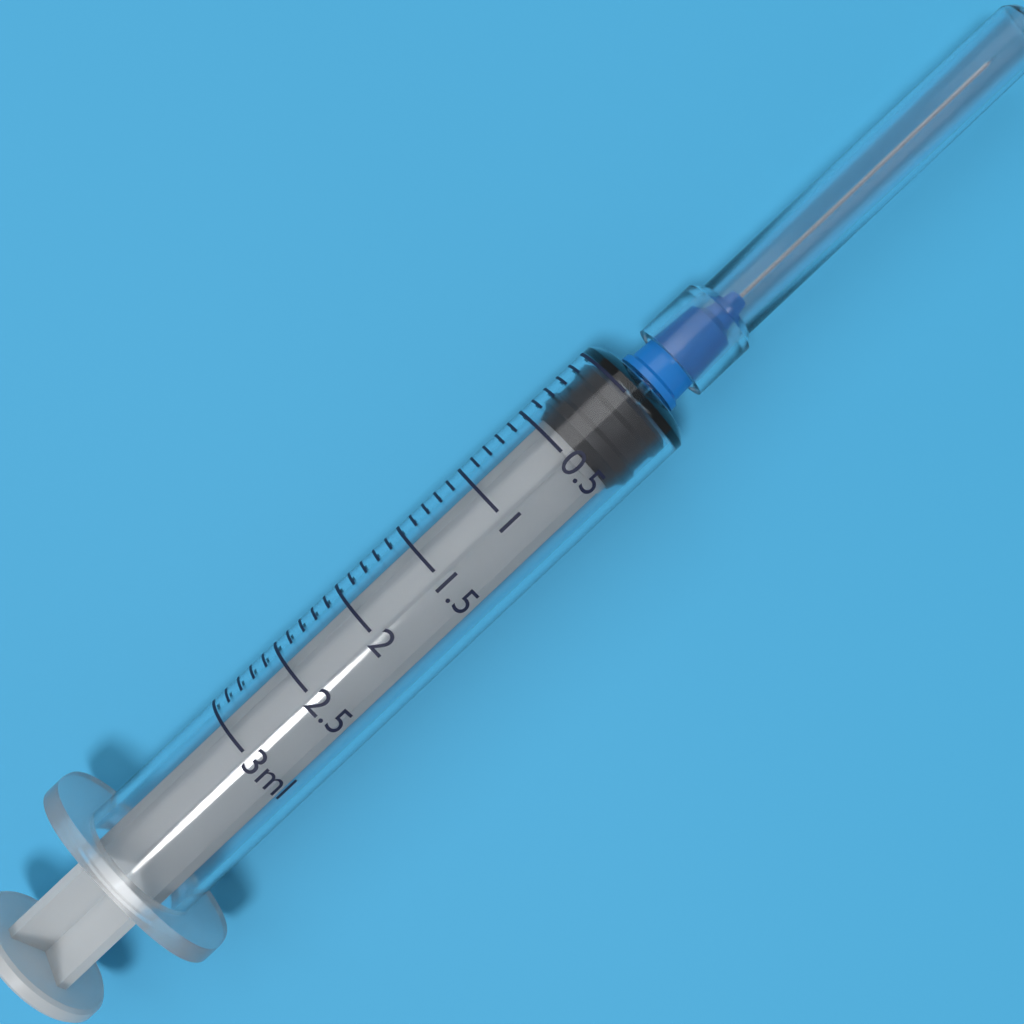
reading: 0.0 ml
